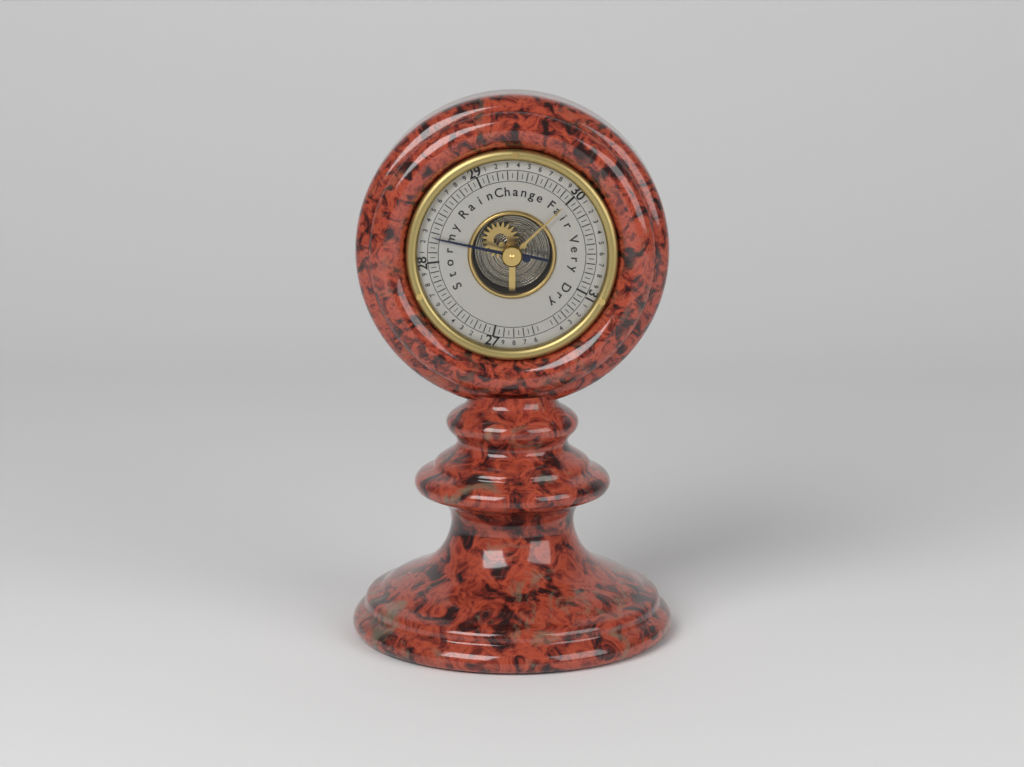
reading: 28.25 (no unit)
